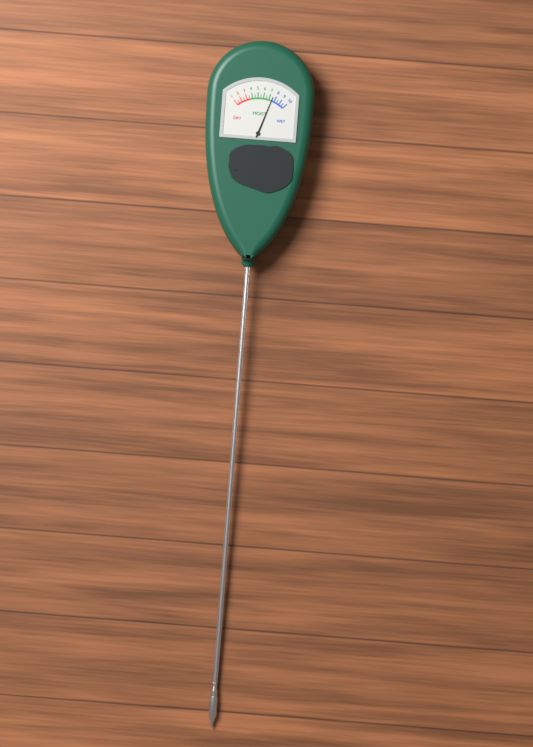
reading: 7.5 (no unit)
